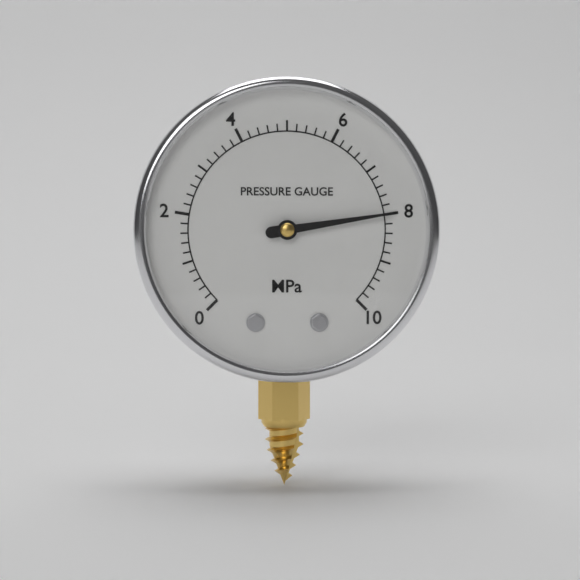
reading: 8.0 MPa
